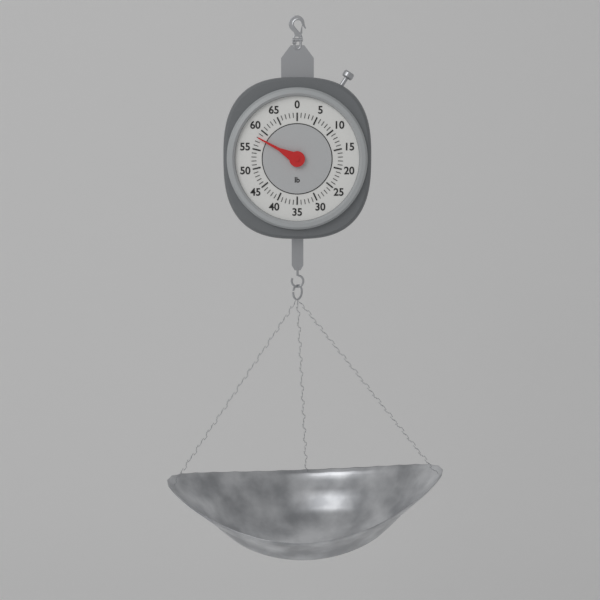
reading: 58 lb
